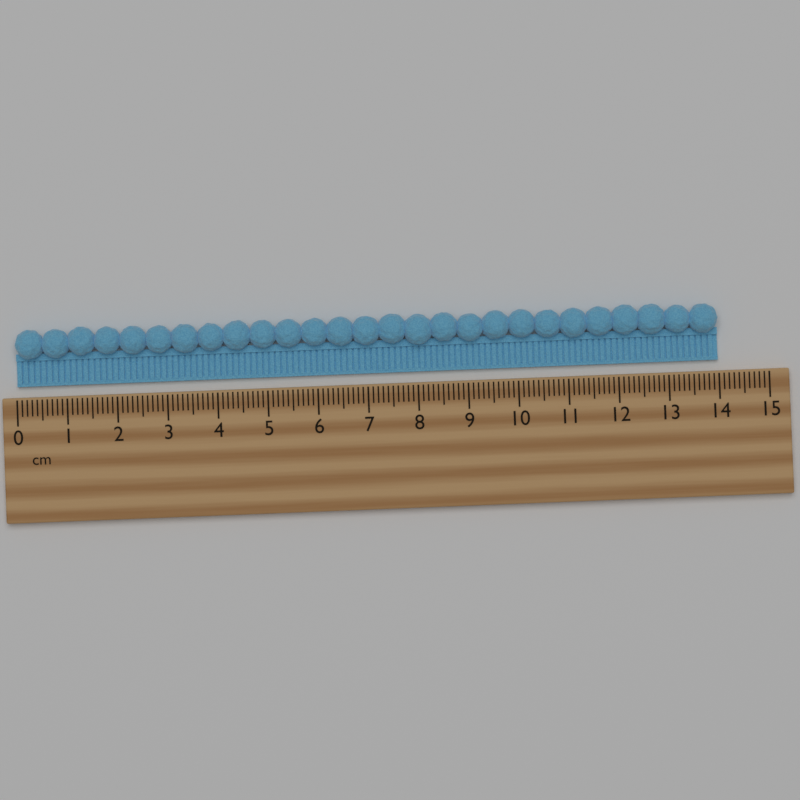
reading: 14.0 cm
